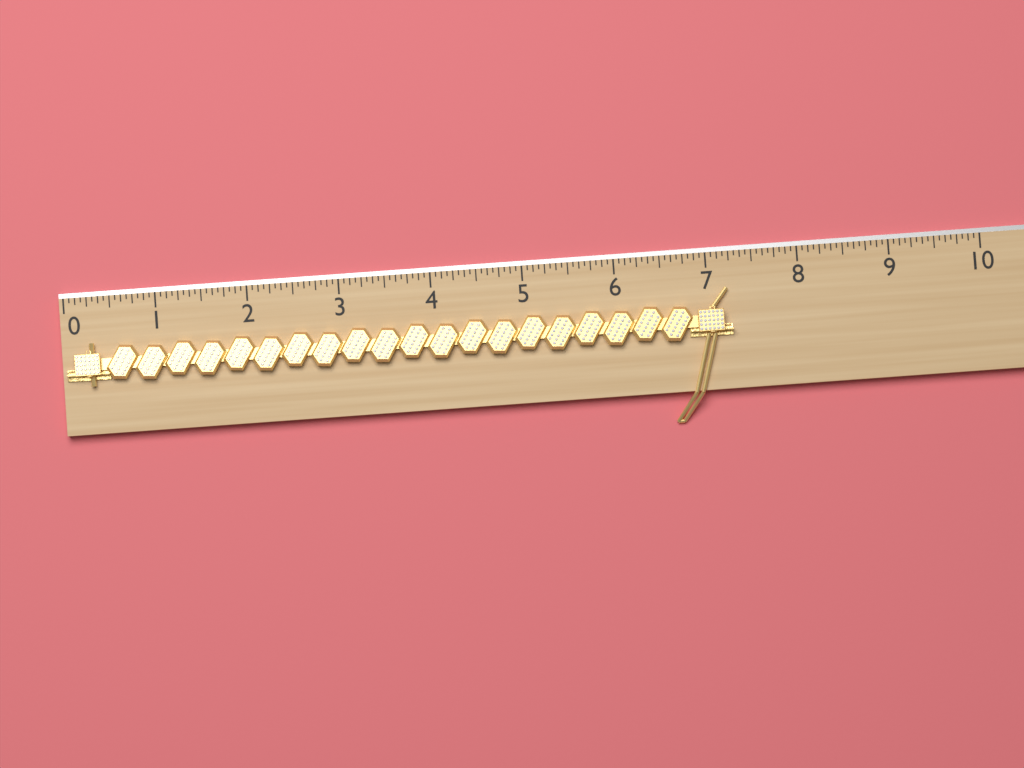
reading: 7.2500 (no unit)
